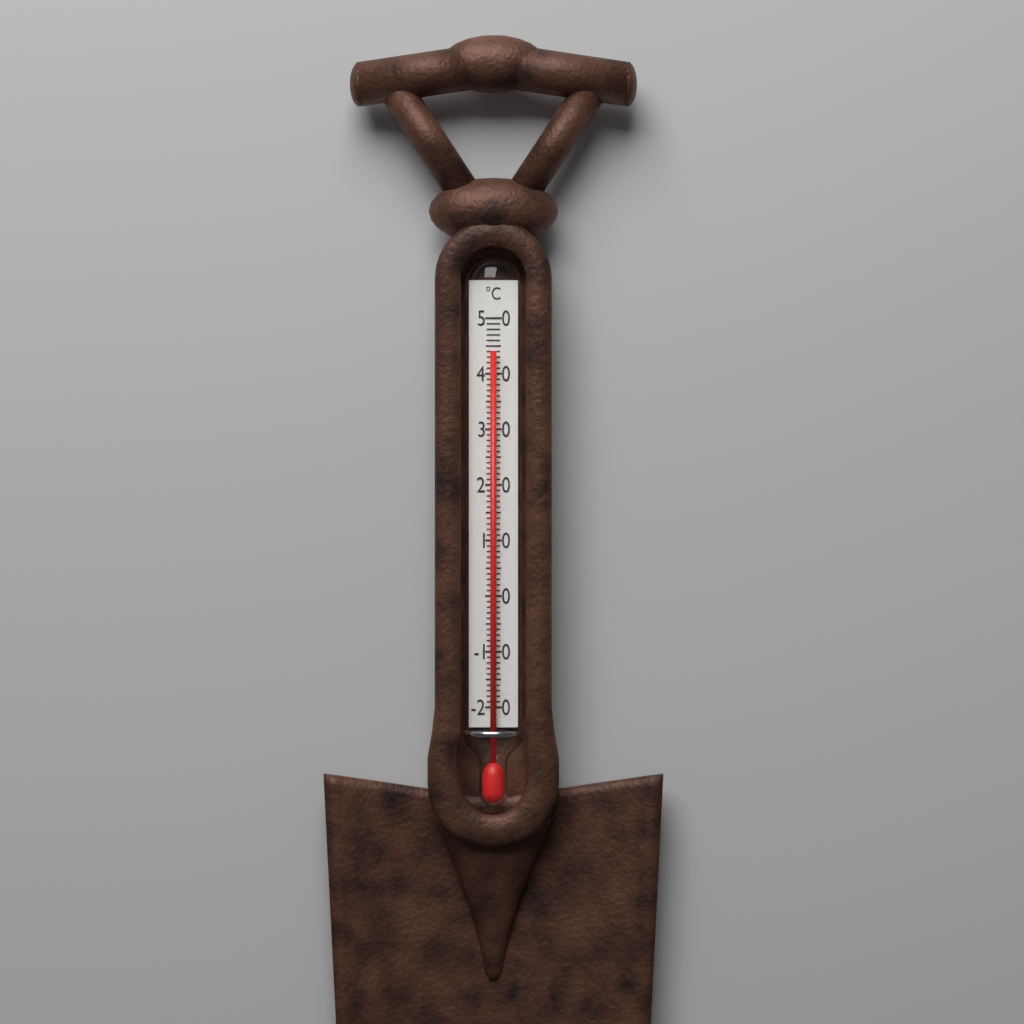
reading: 44 °C
